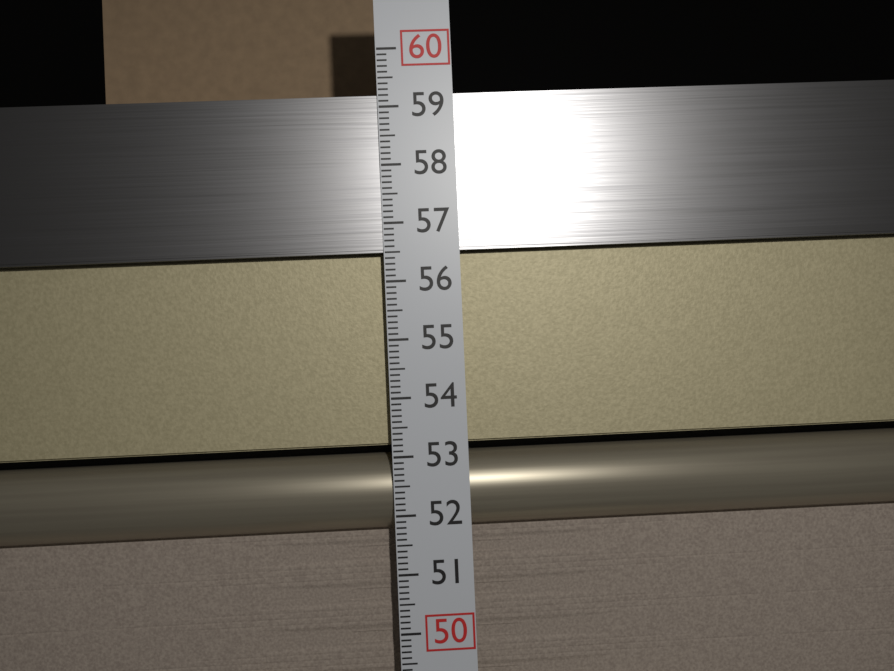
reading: 59.2 (no unit)
